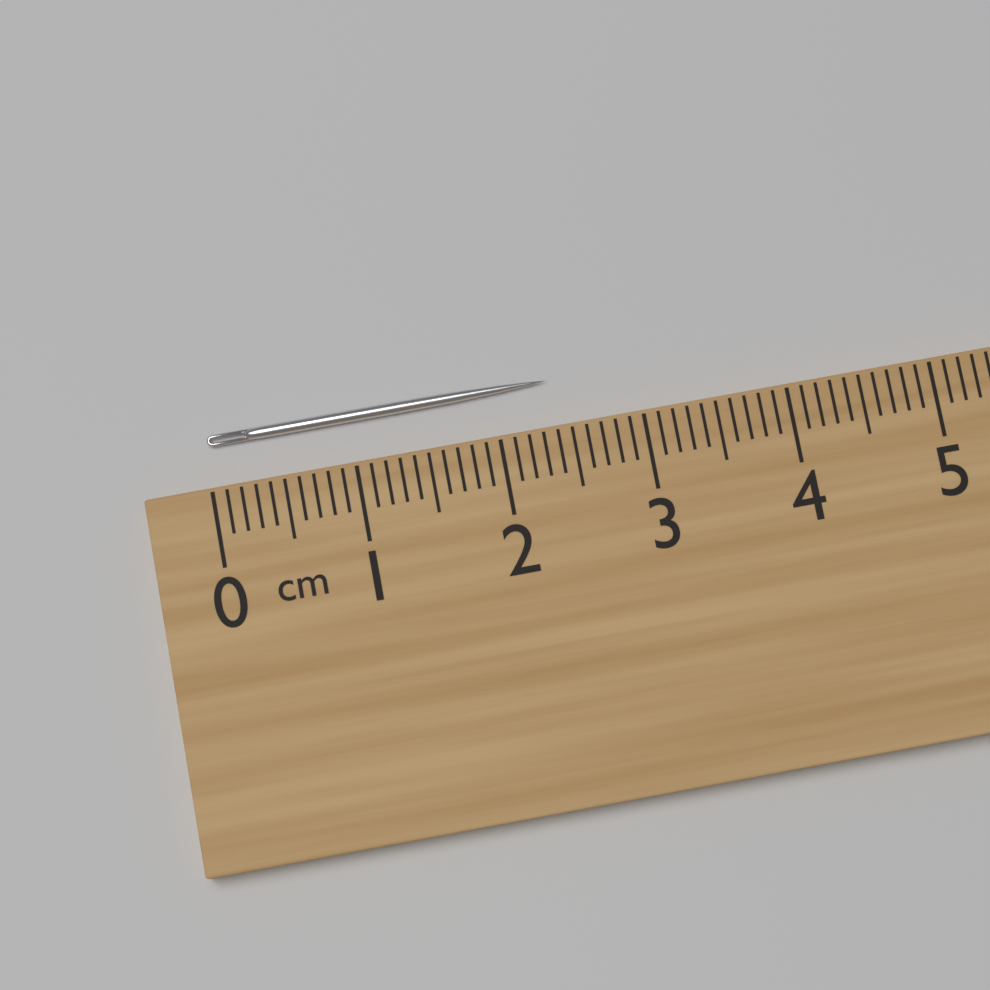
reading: 2.4 cm
